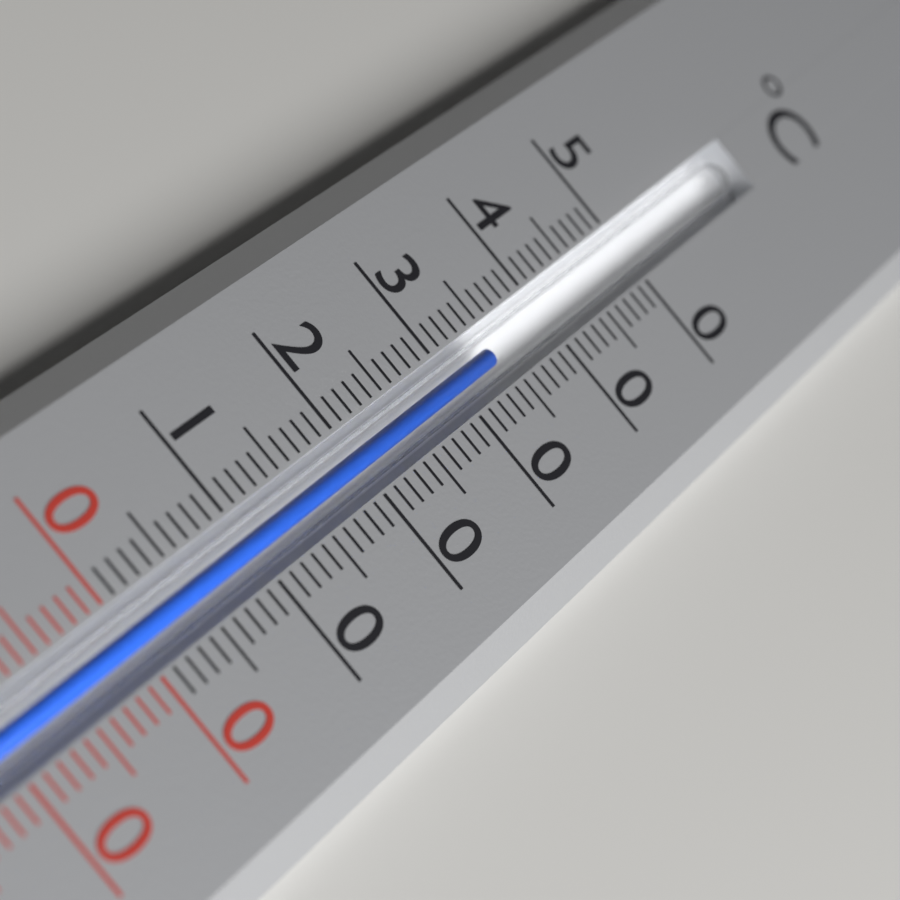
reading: 34 °C
